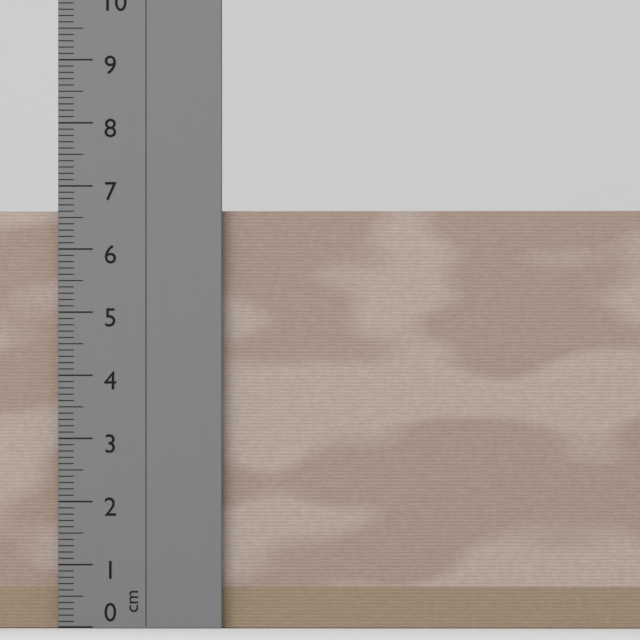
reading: 6.6 cm
